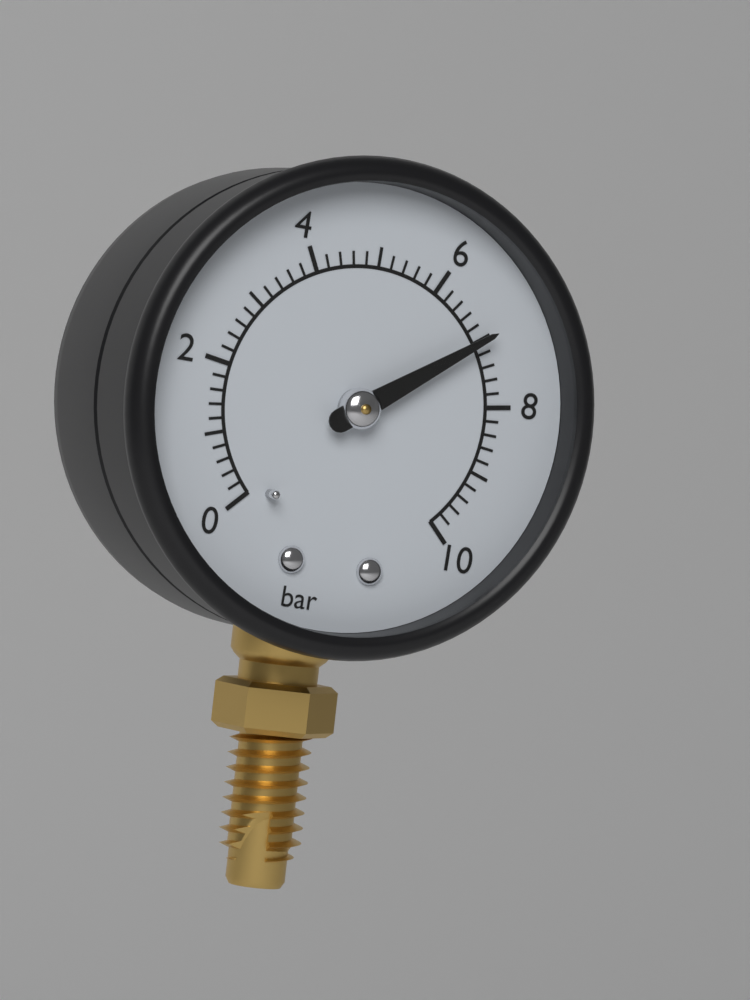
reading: 7.0 bar
